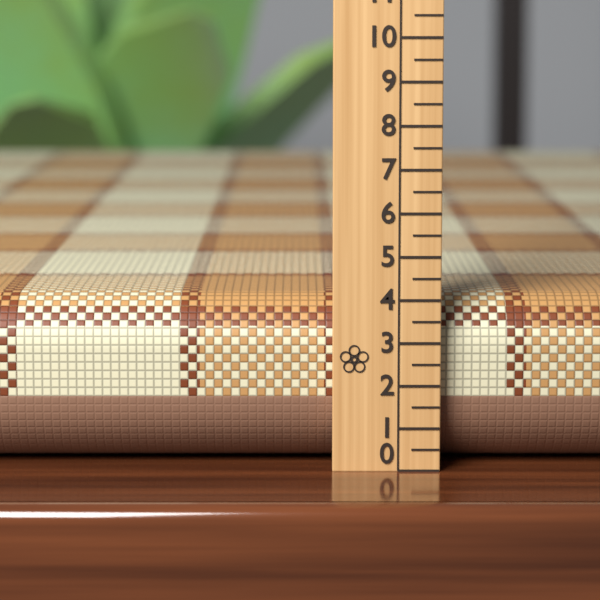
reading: 4.0 (no unit)
